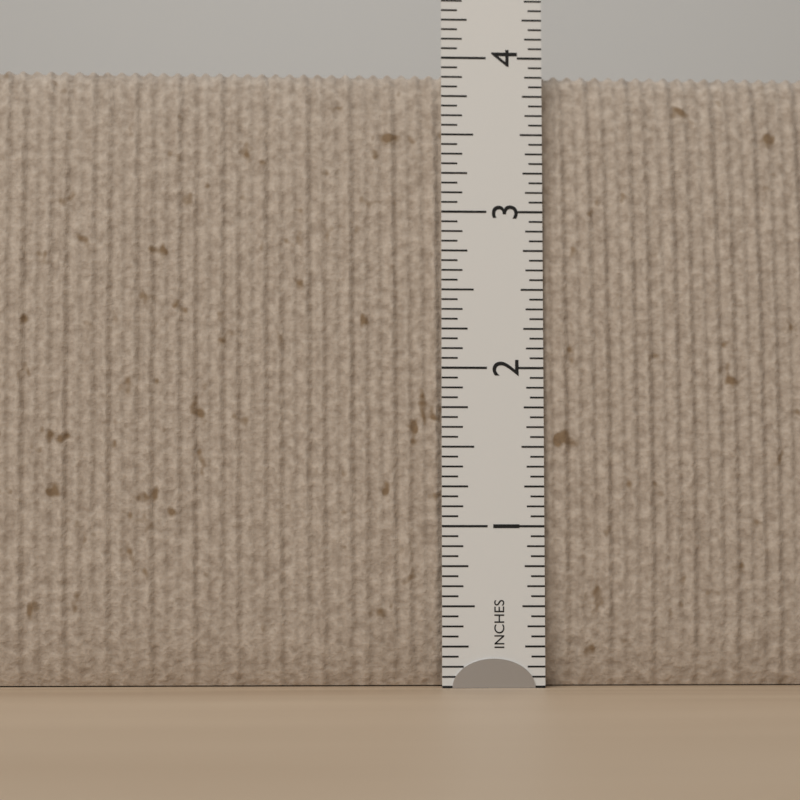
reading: 3.9375 in
